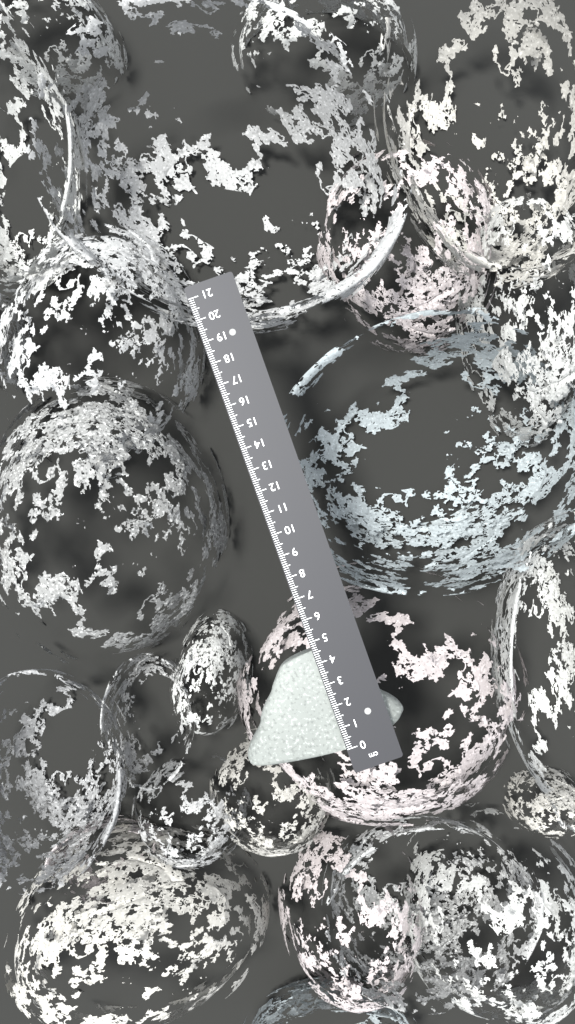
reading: 4.6 cm
